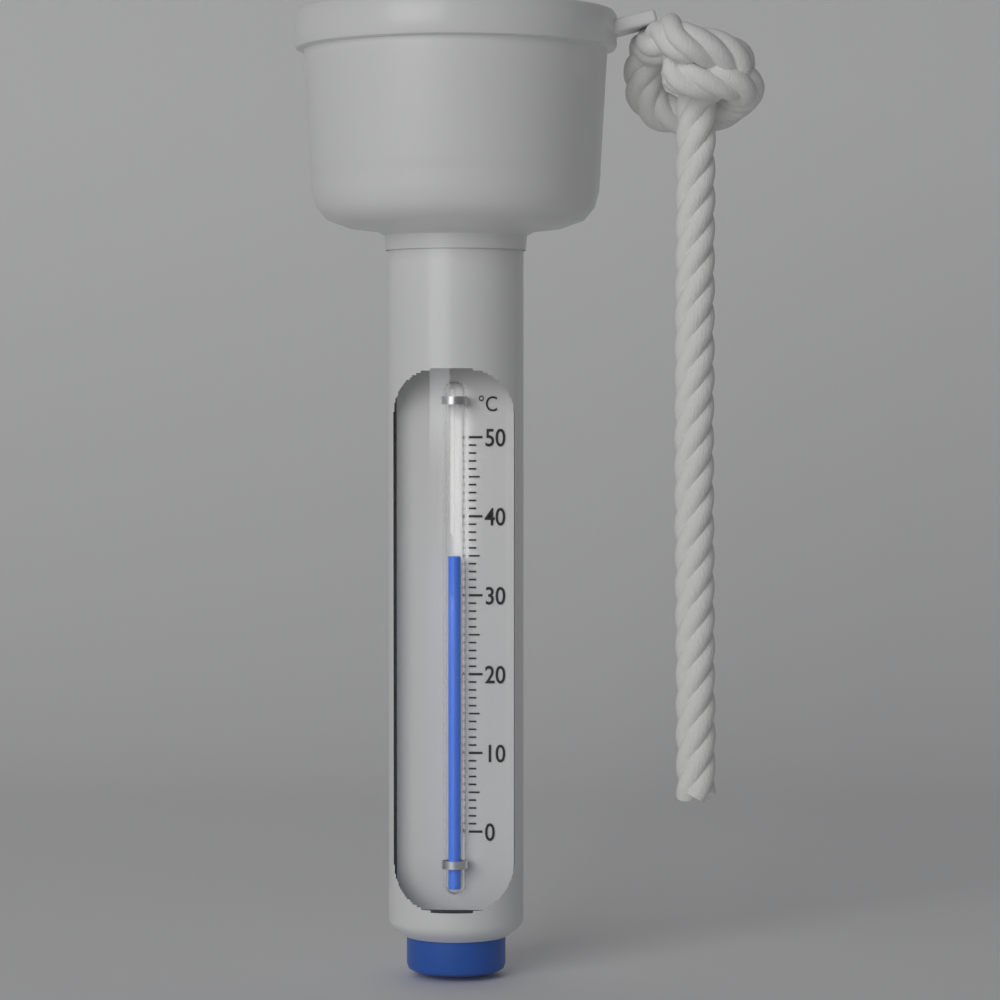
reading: 35 °C
